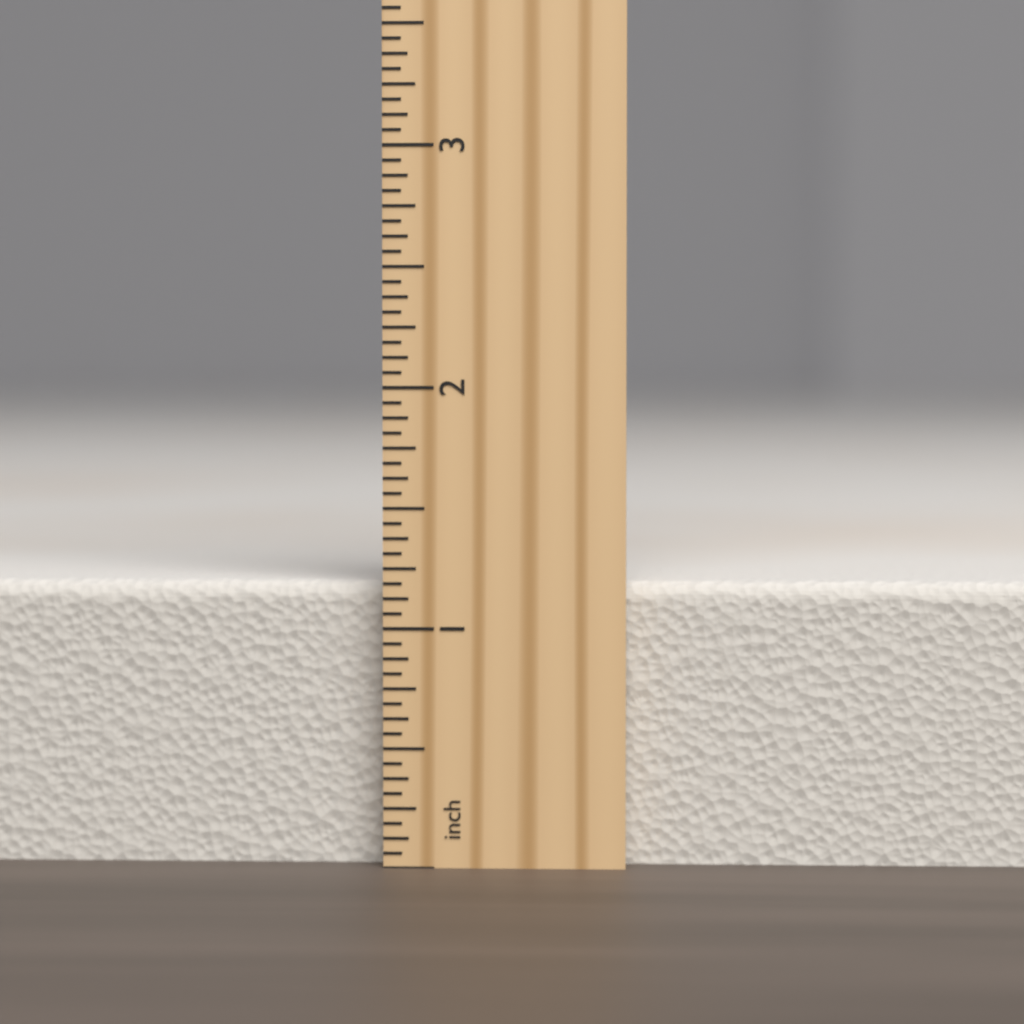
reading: 1.1875 inch
